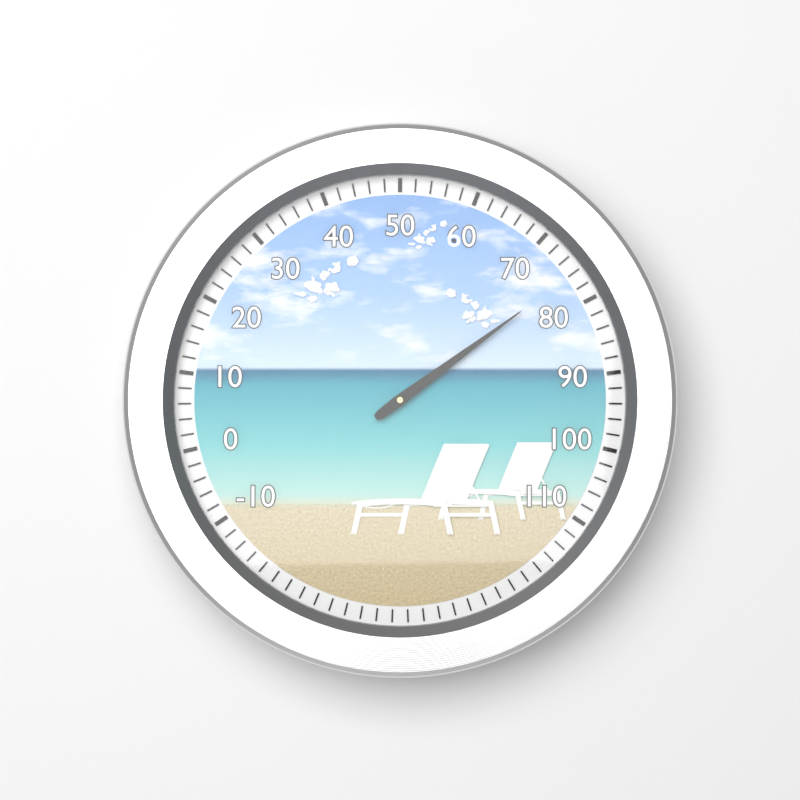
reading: 76 (no unit)
